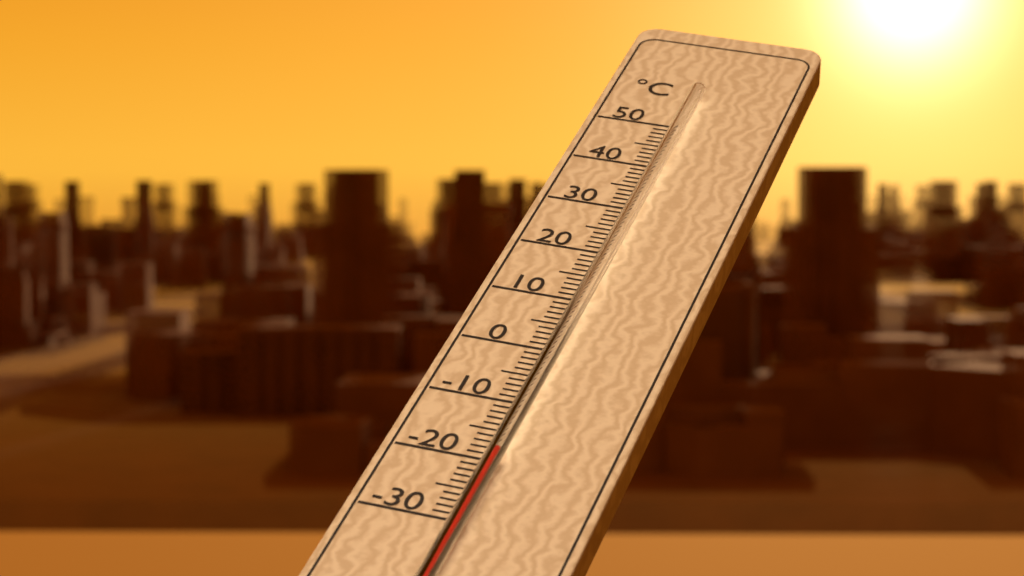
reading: -20 °C
